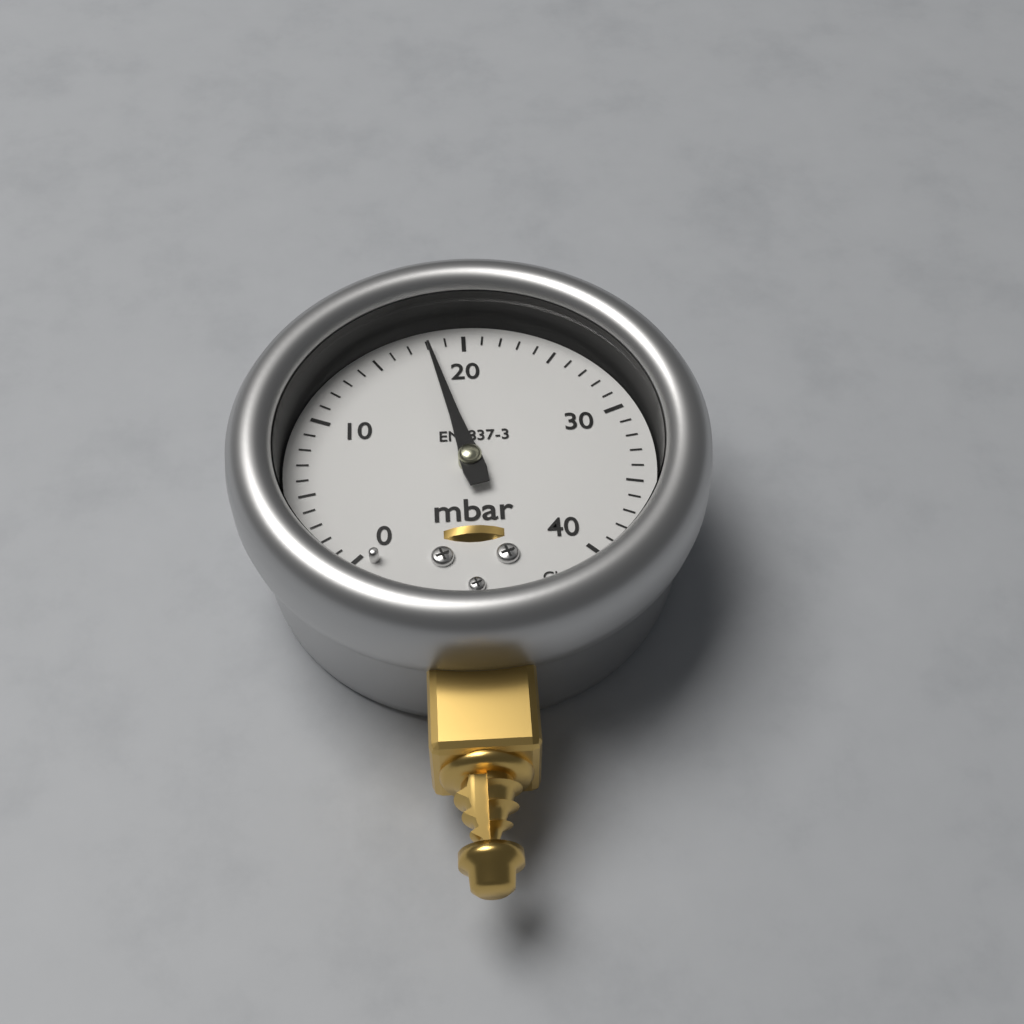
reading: 18 mbar
